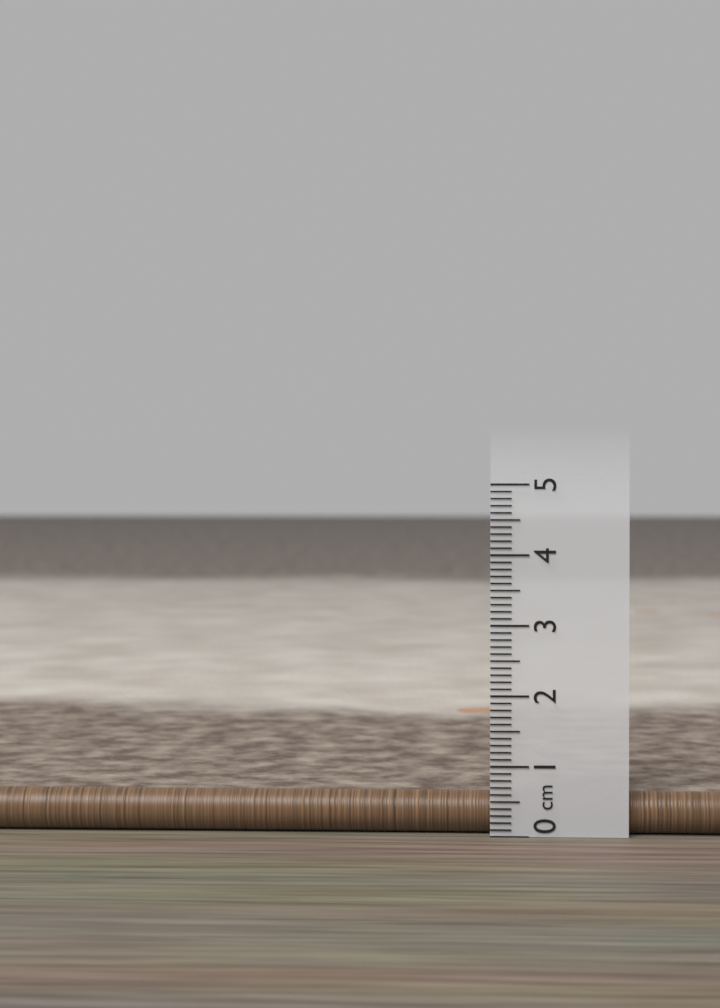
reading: 0.6 cm
